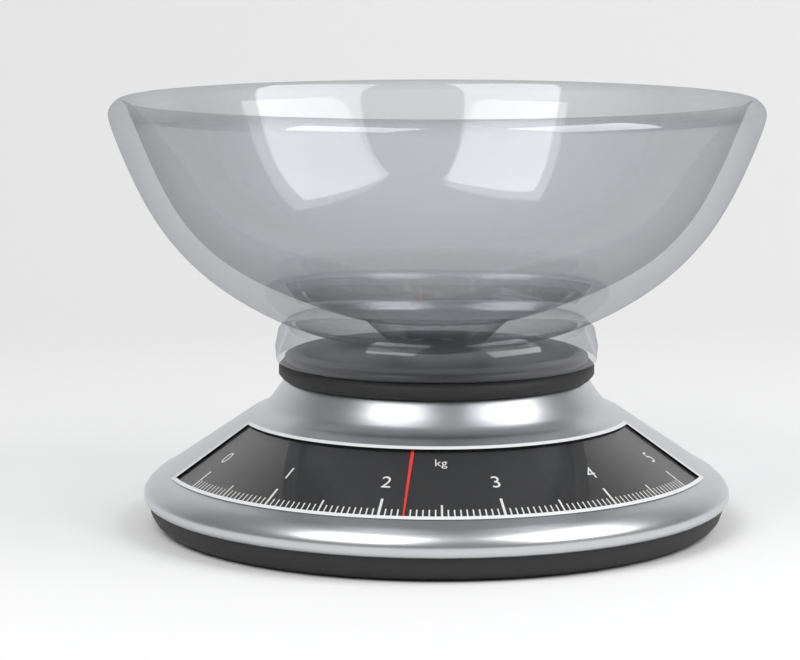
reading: 2.20 kg
